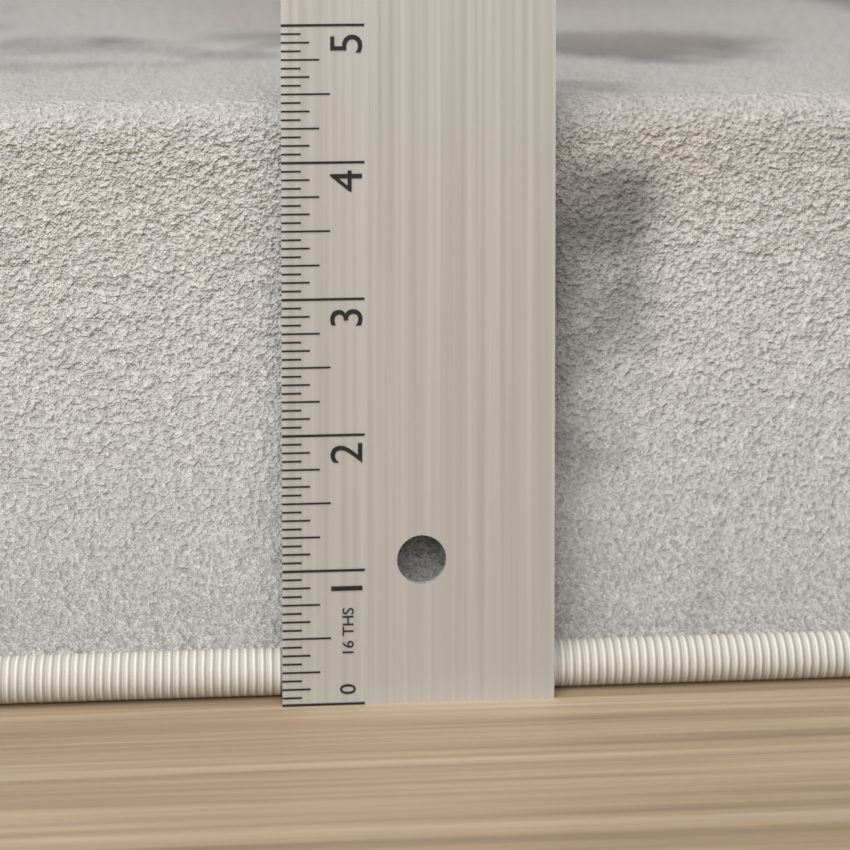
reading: 4.3750 in
